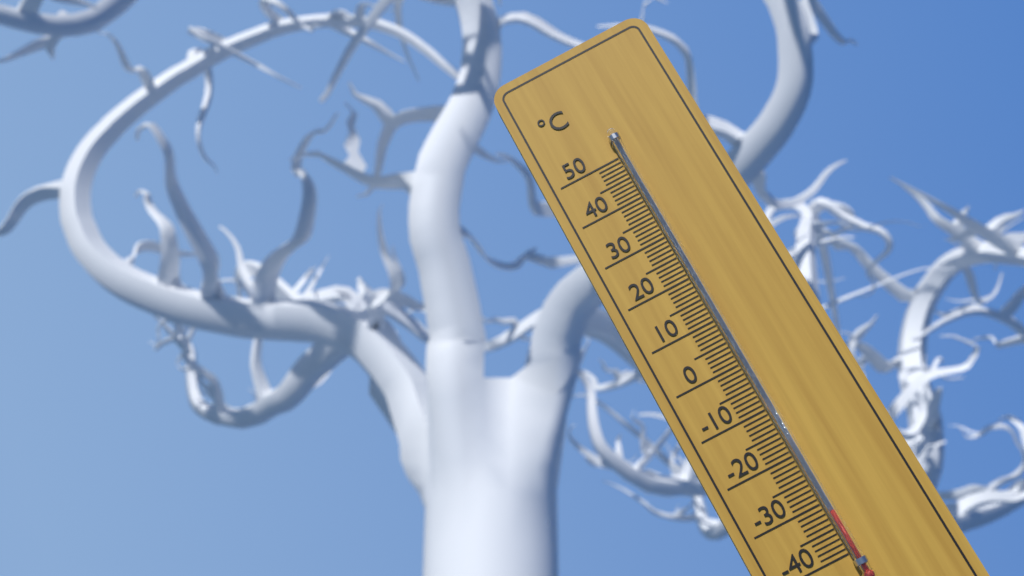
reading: -32 °C
